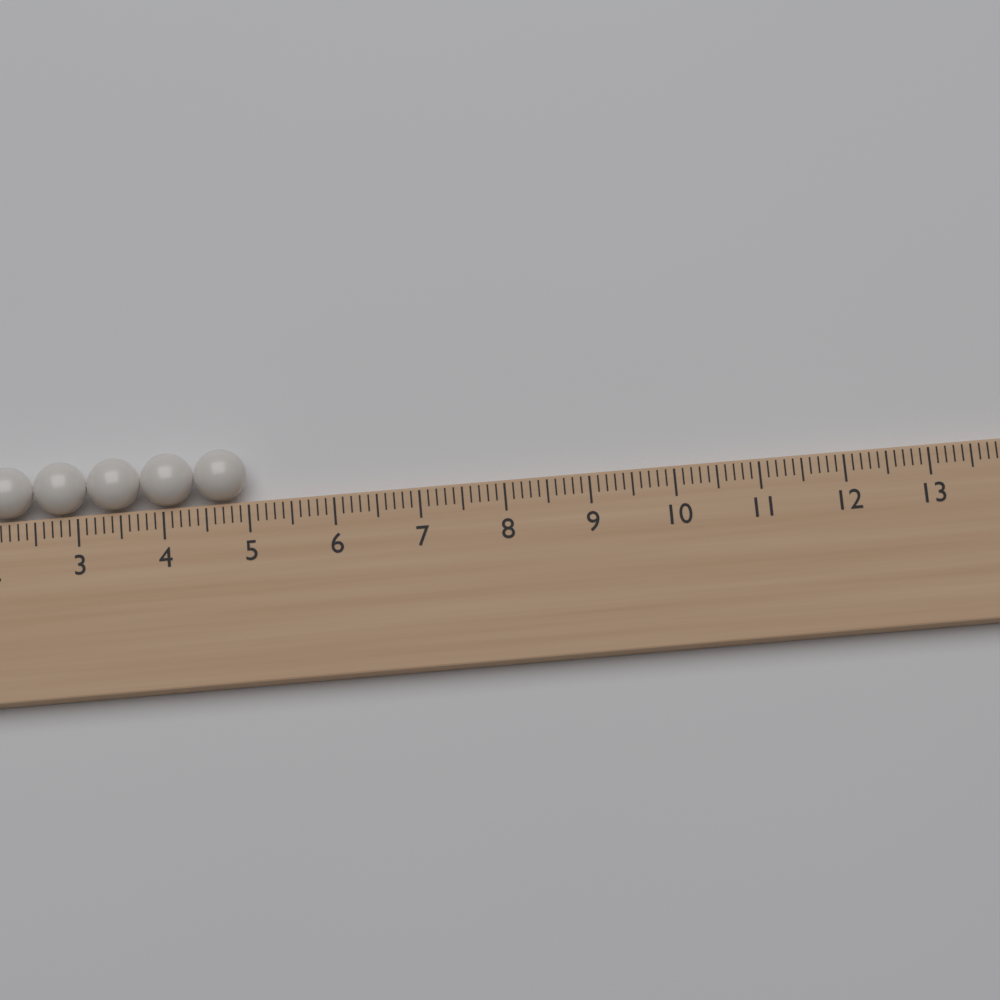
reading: 5.0 (no unit)
